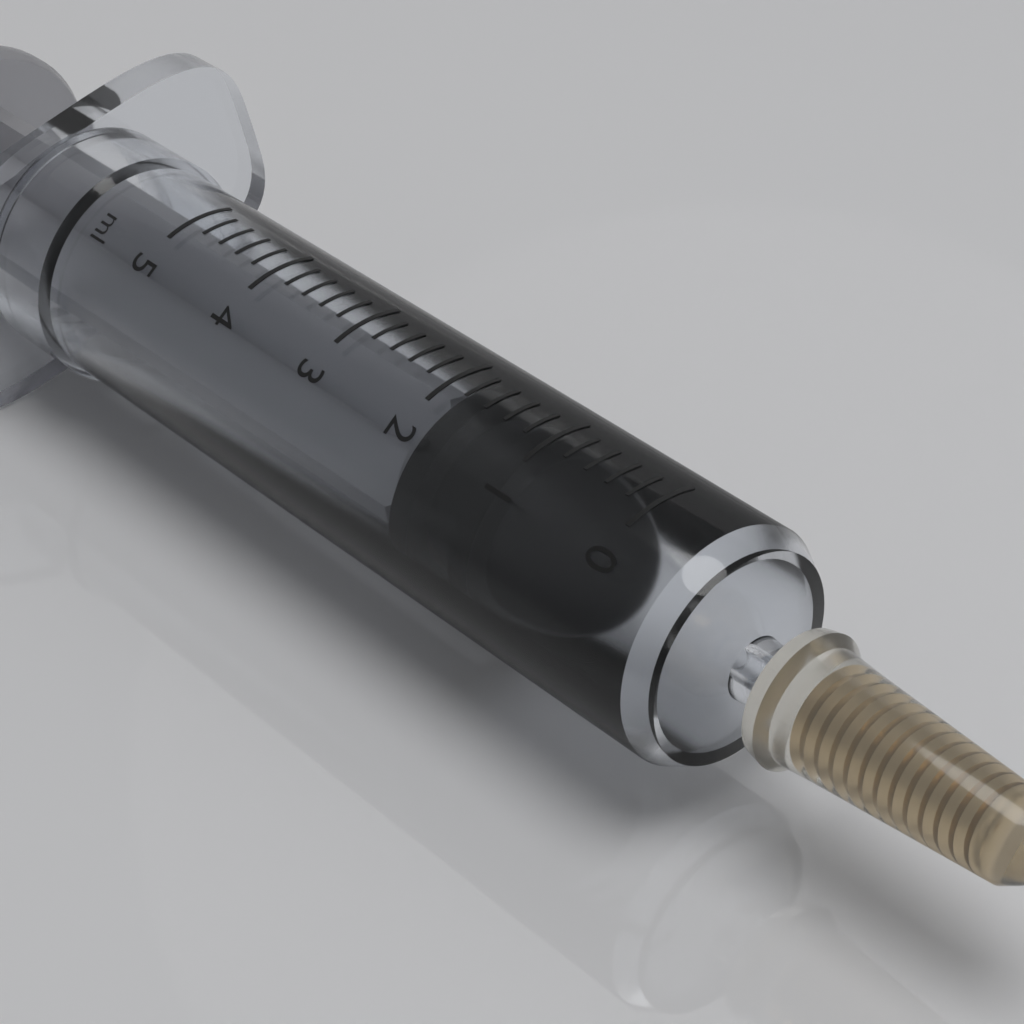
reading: 1.0 ml
